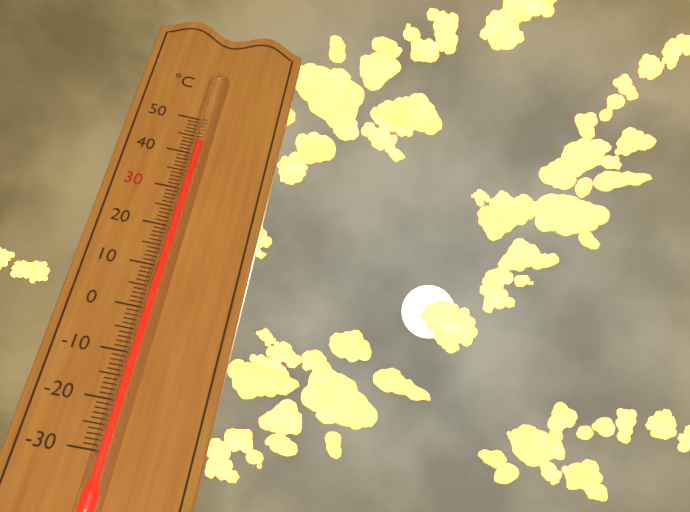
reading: 43 °C
